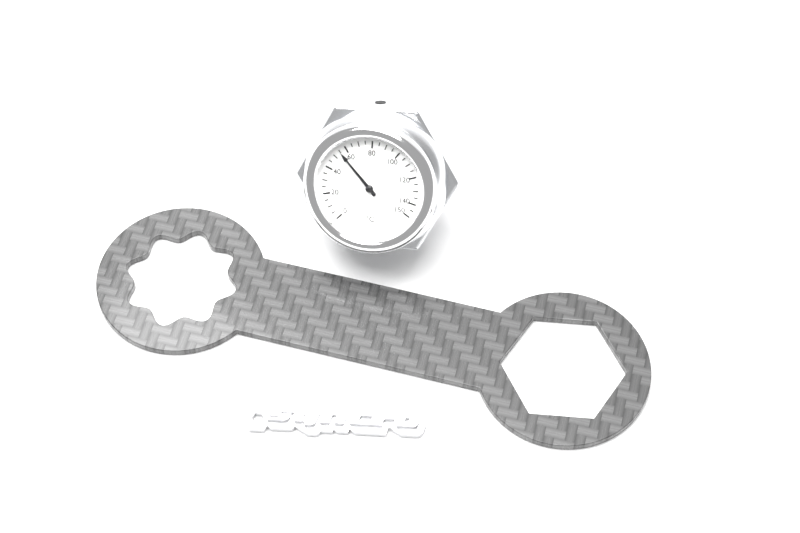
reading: 55 °C
